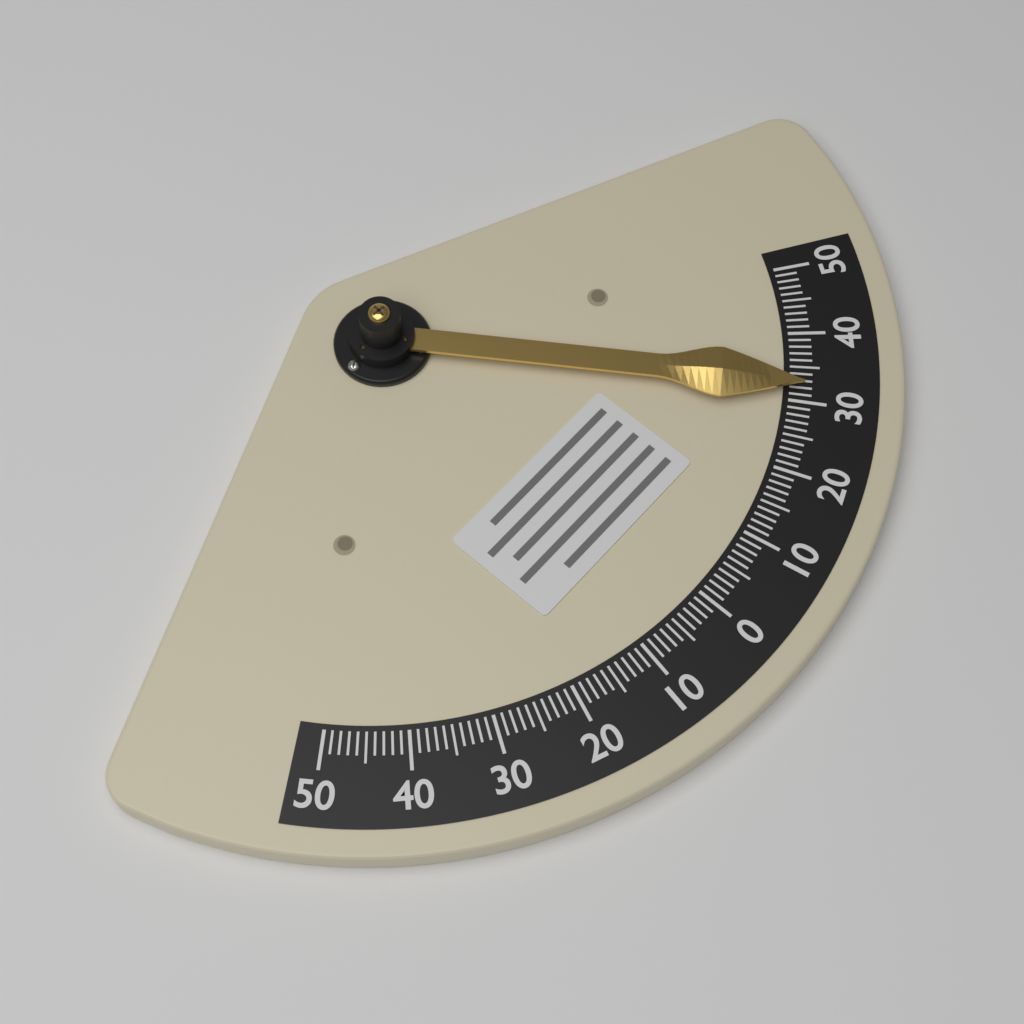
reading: 32 (no unit)
